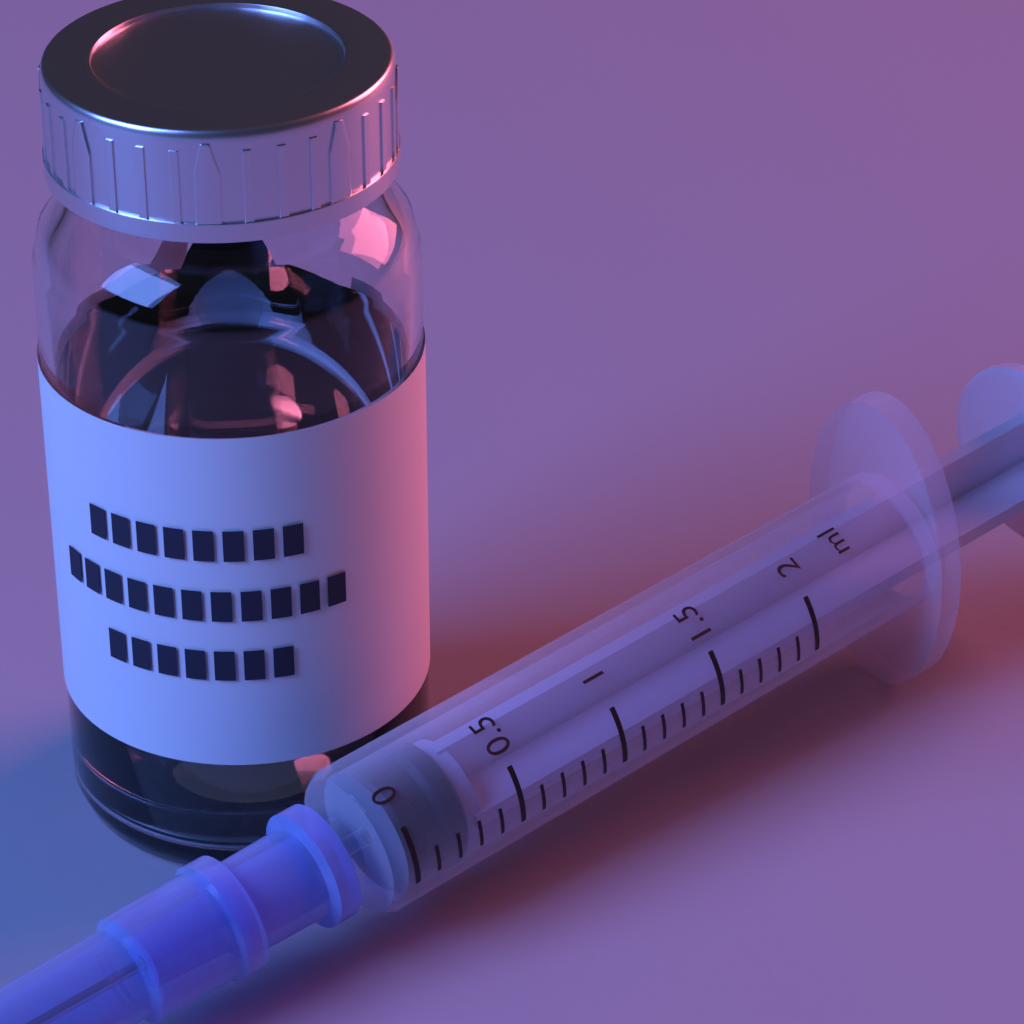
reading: 0.0 ml
